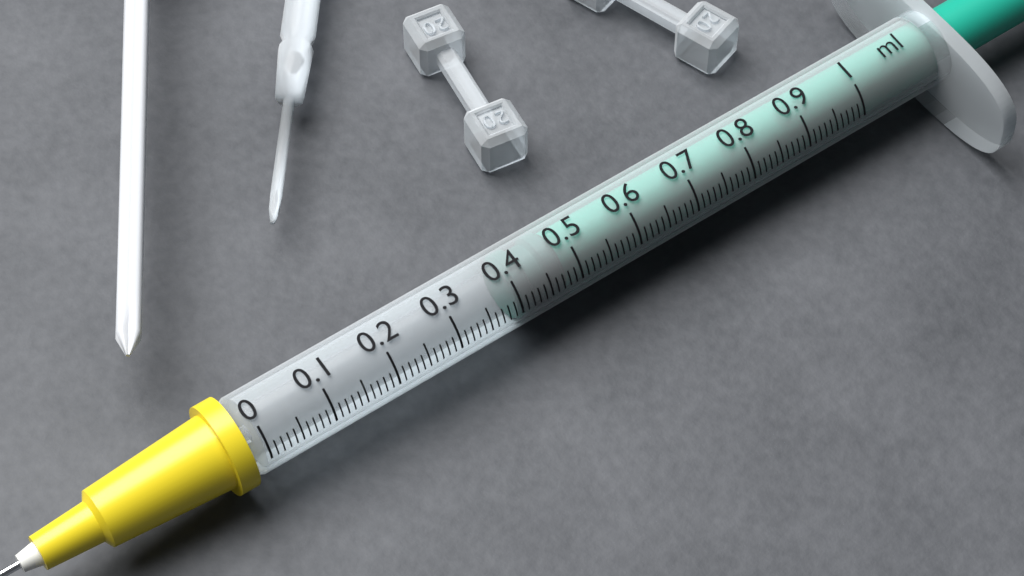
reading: 0.40 ml
